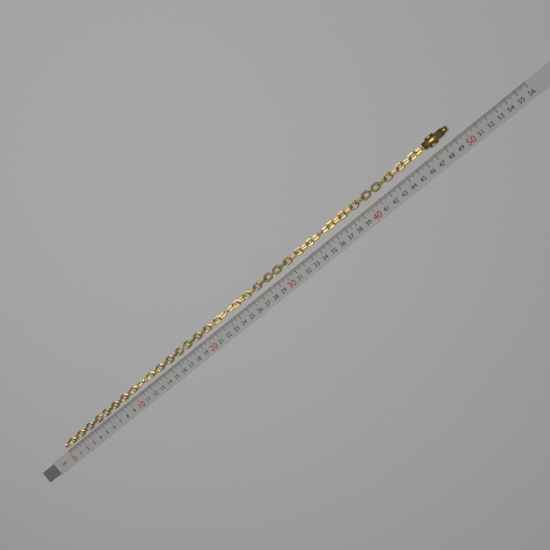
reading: 49.1 cm
